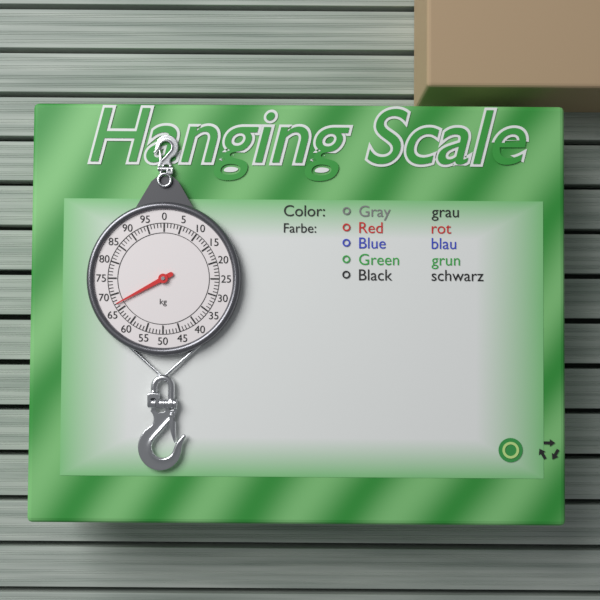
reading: 67 kg
